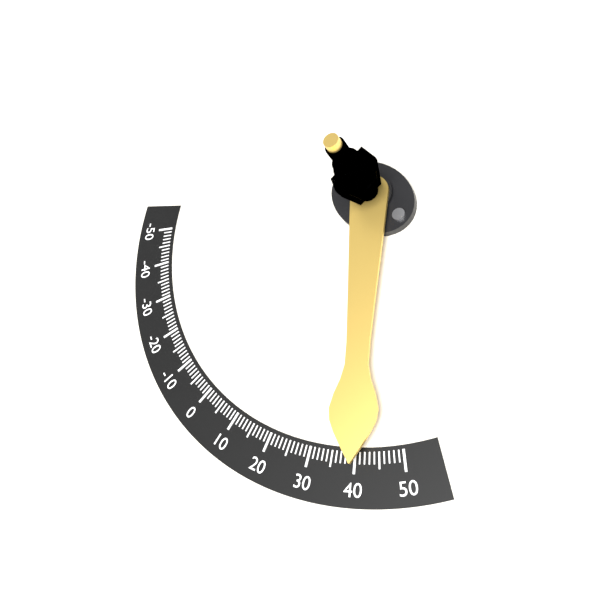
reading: 40 (no unit)
